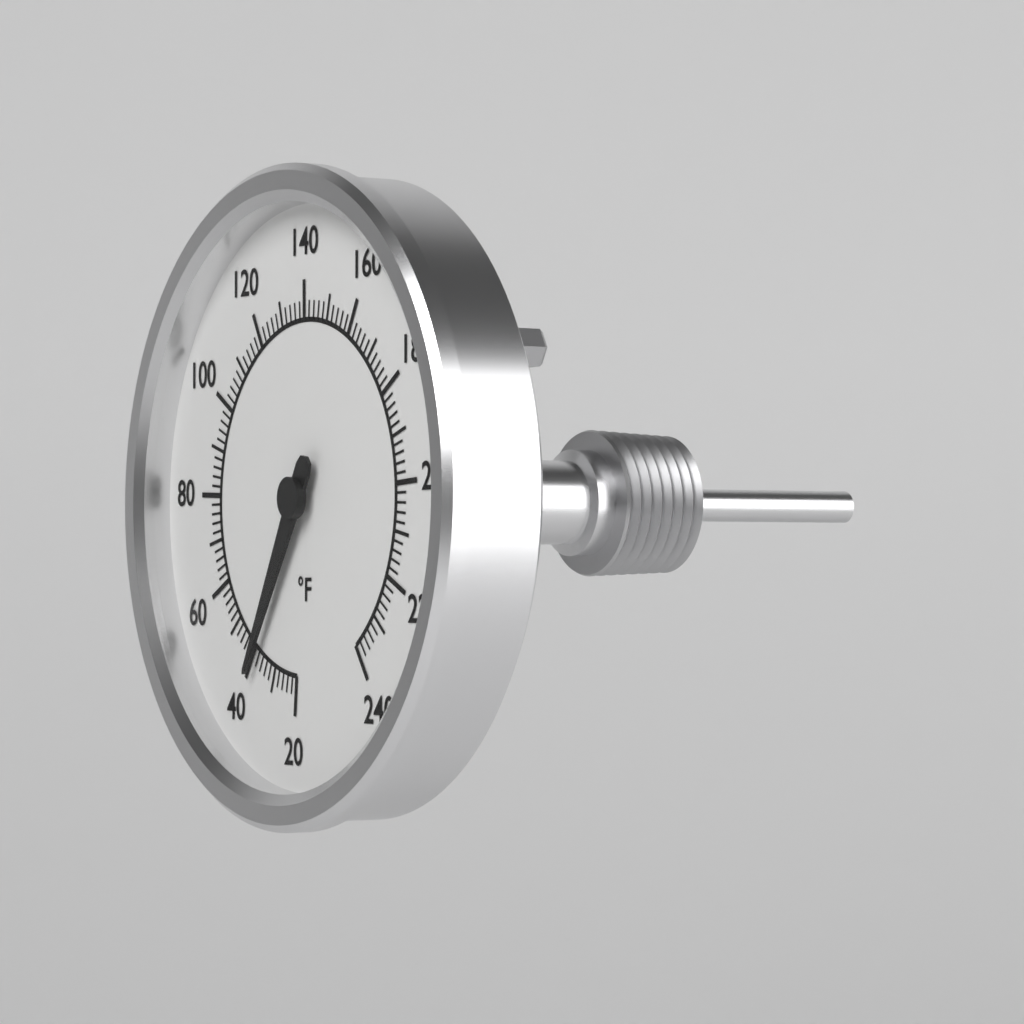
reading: 38 °F
